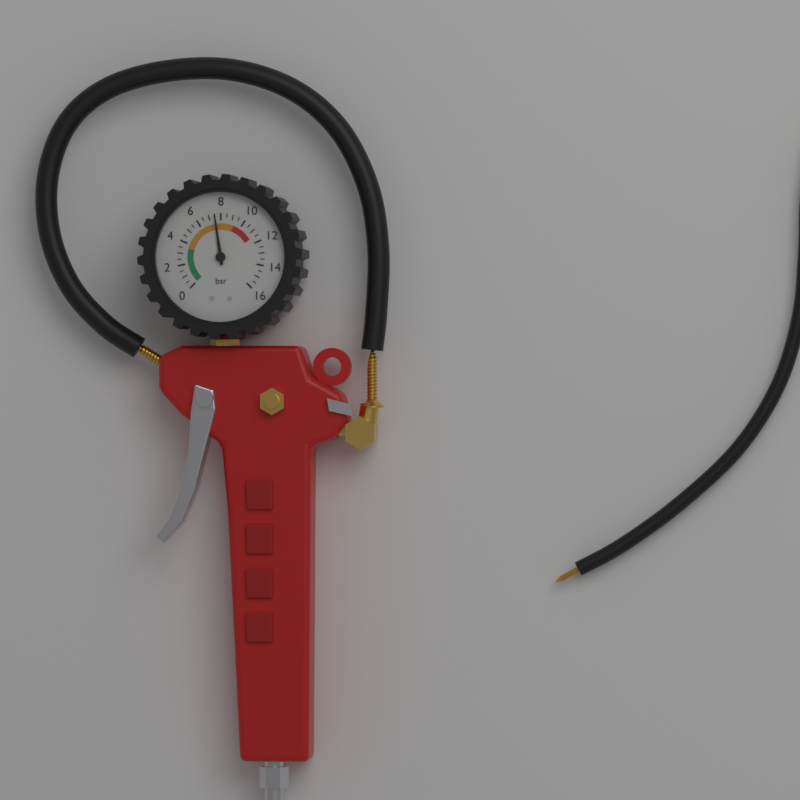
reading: 7.5 bar
